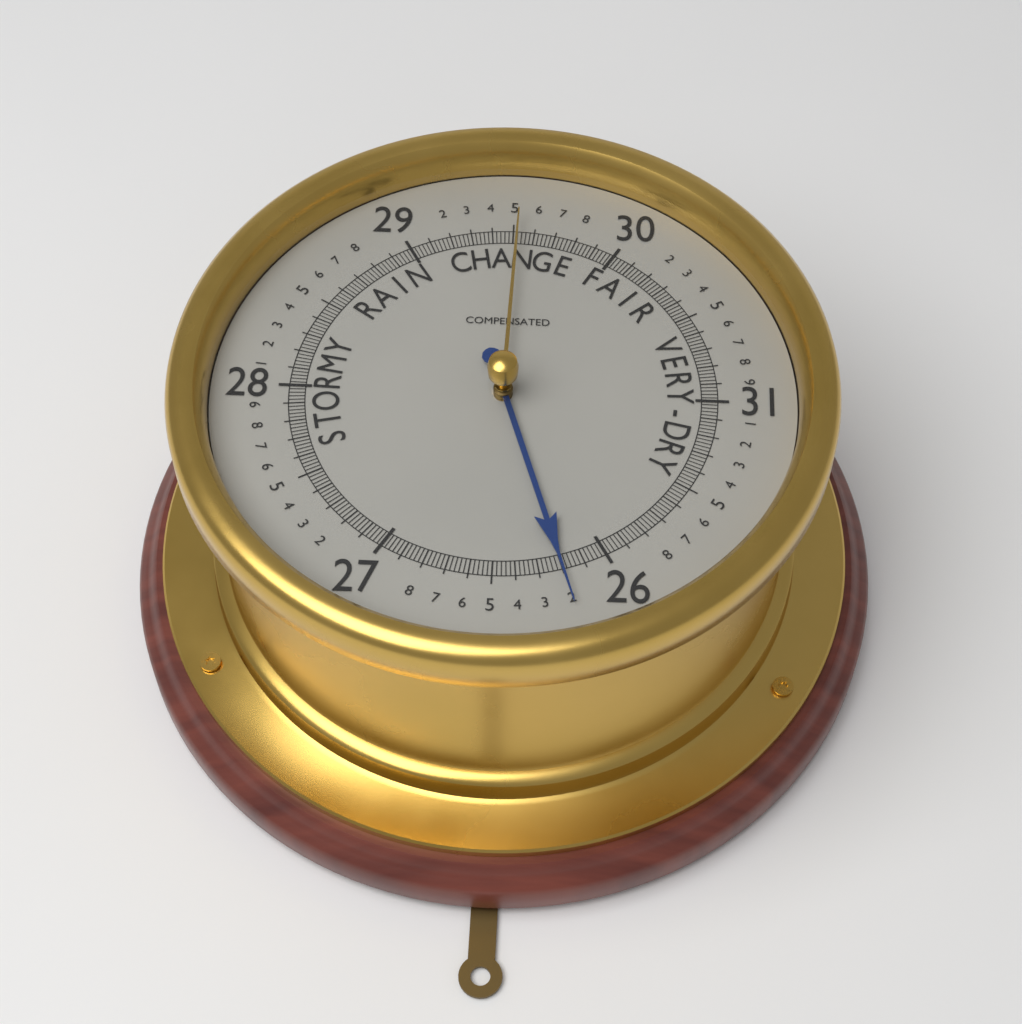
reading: 26.20 (no unit)
